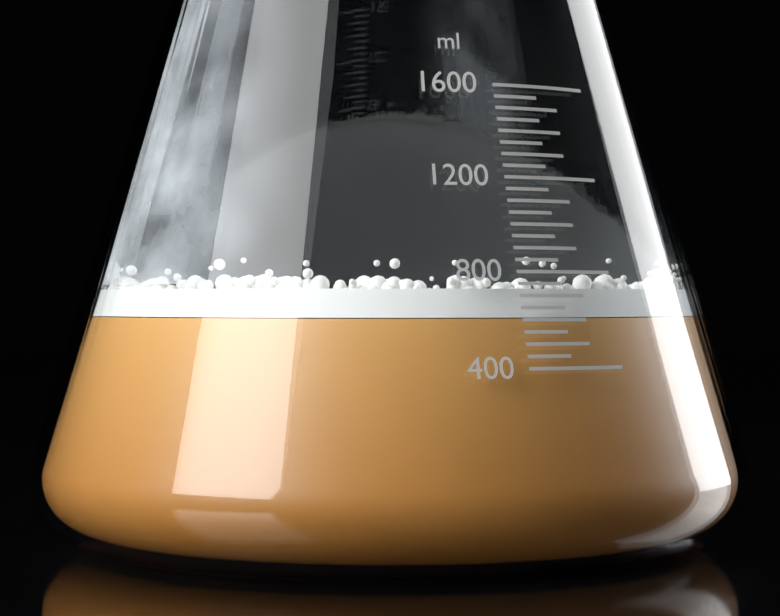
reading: 600 ml
